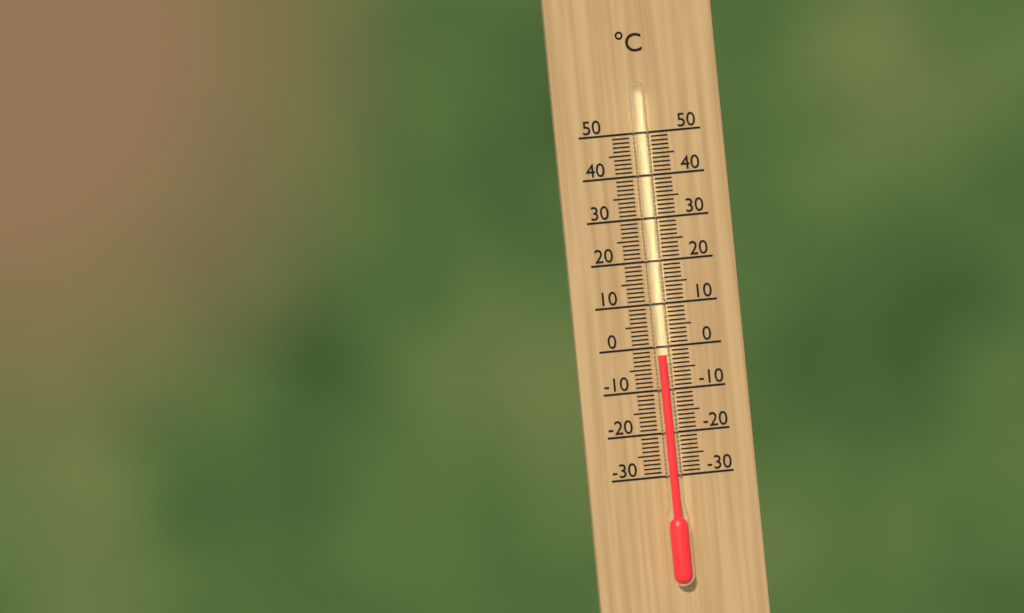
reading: -2 °C
